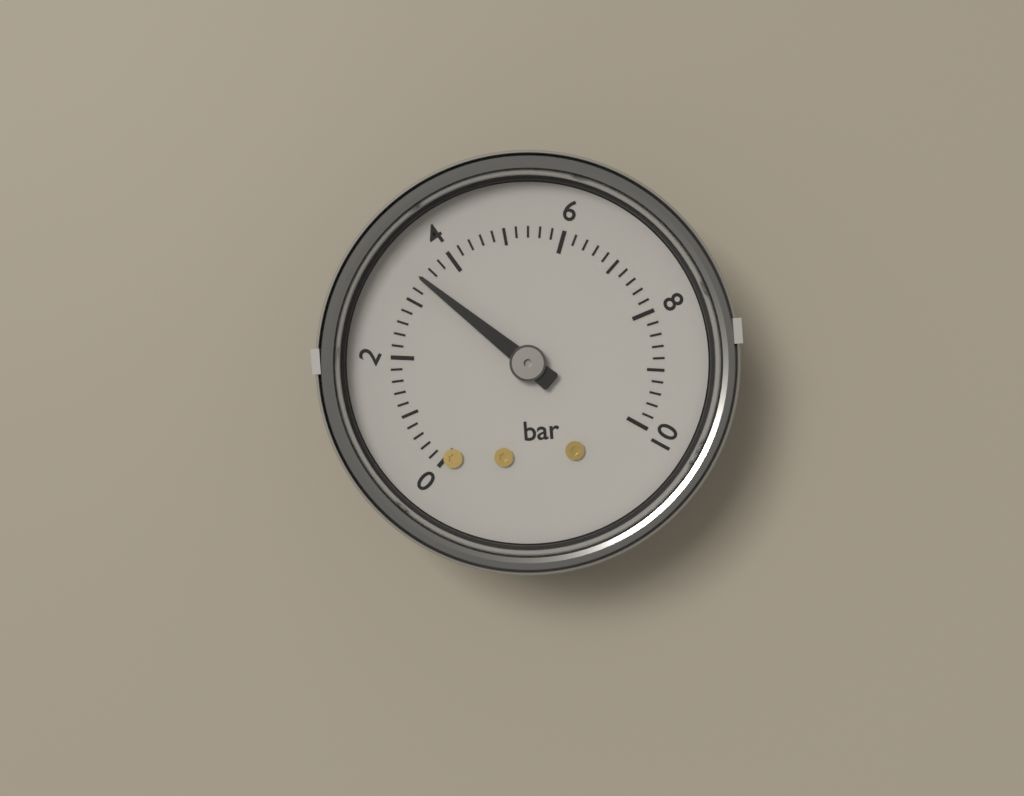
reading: 3.4 bar
